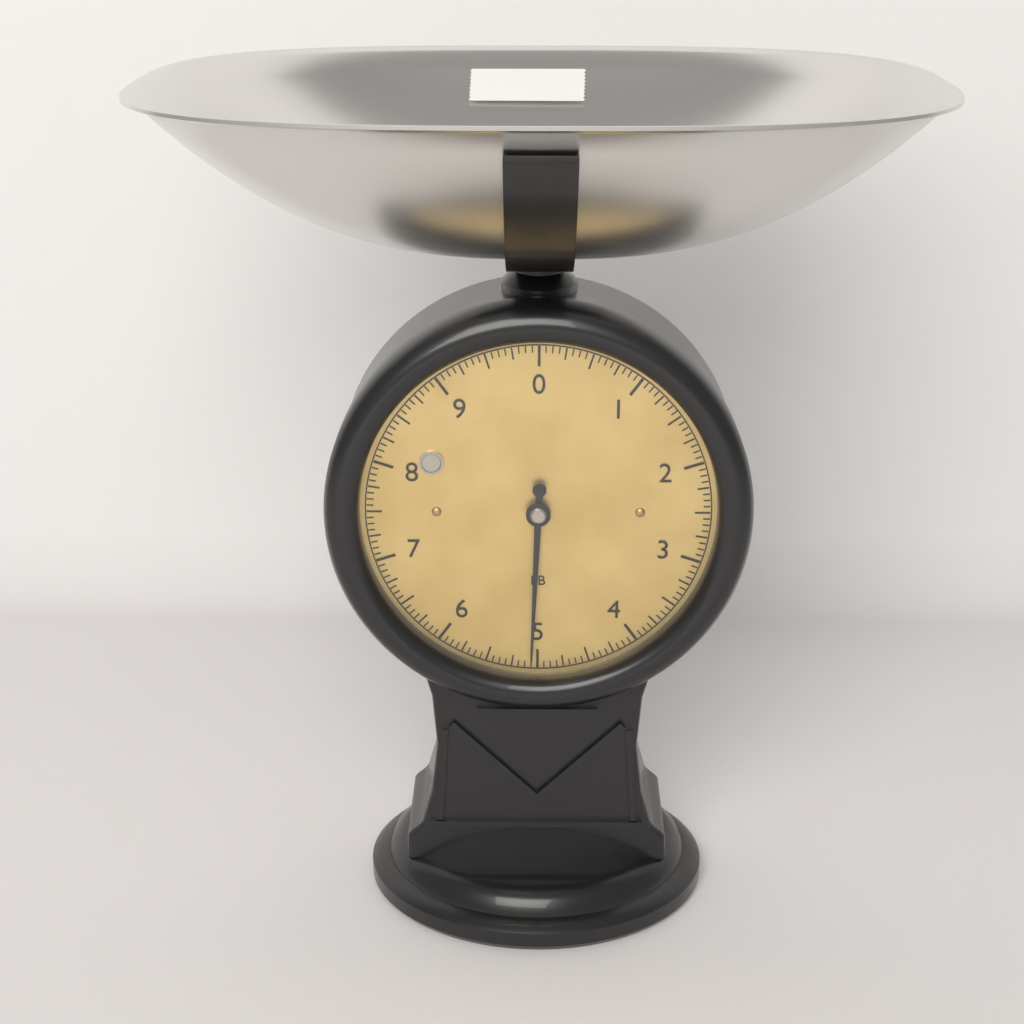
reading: 5.0625 lb
